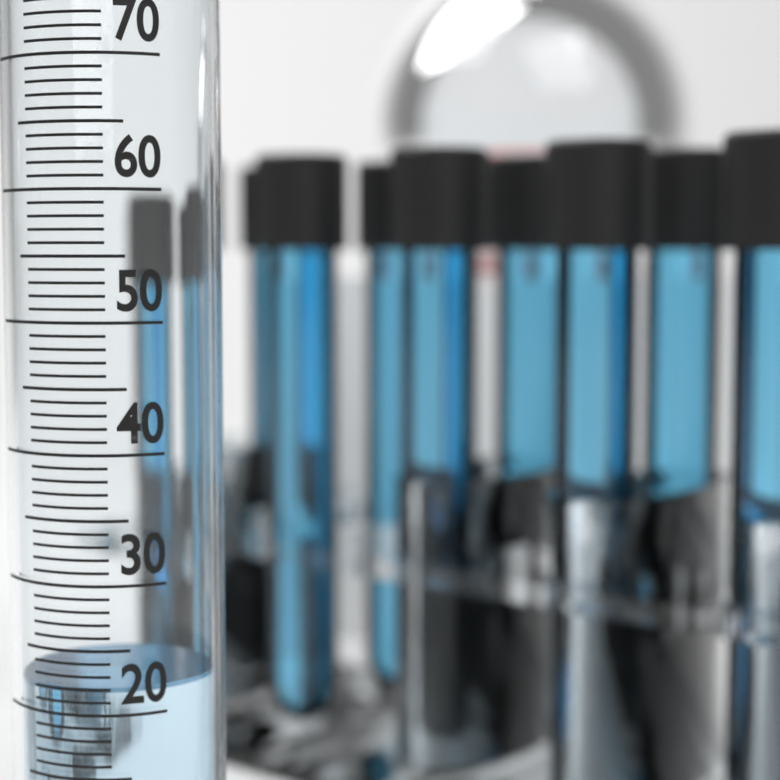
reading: 22 ml
